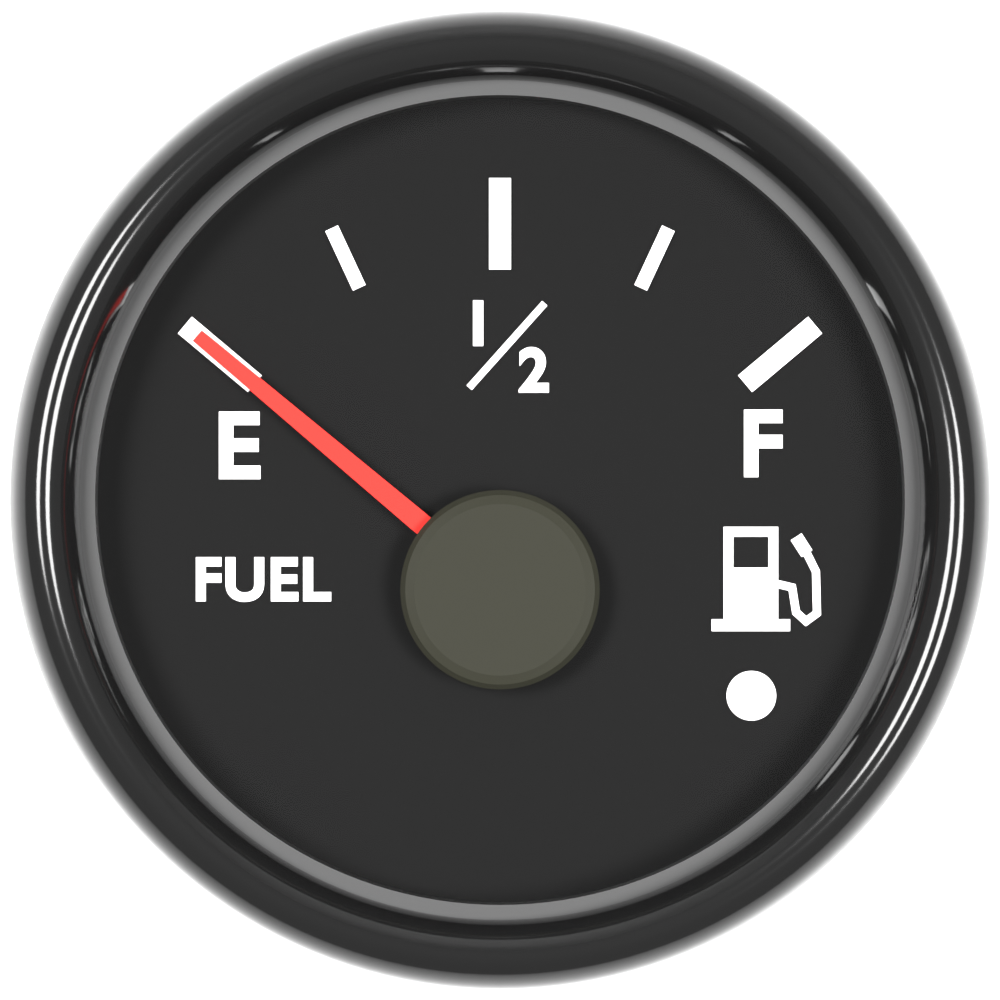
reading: 0.00 (no unit)
